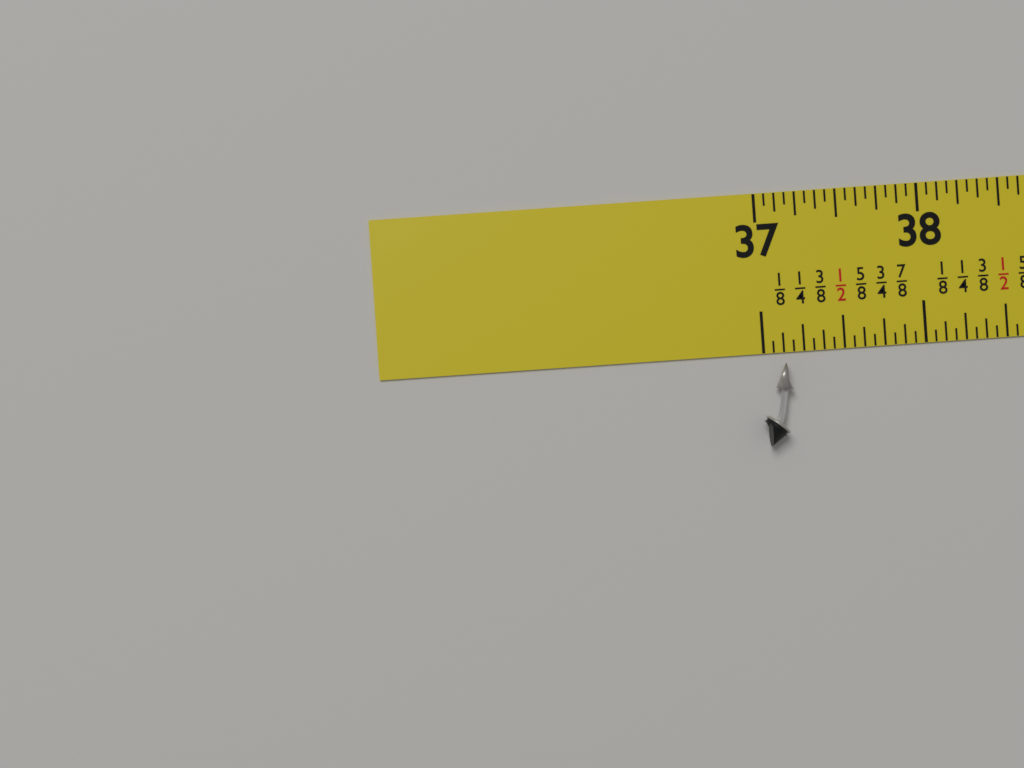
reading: 37.1250 in
